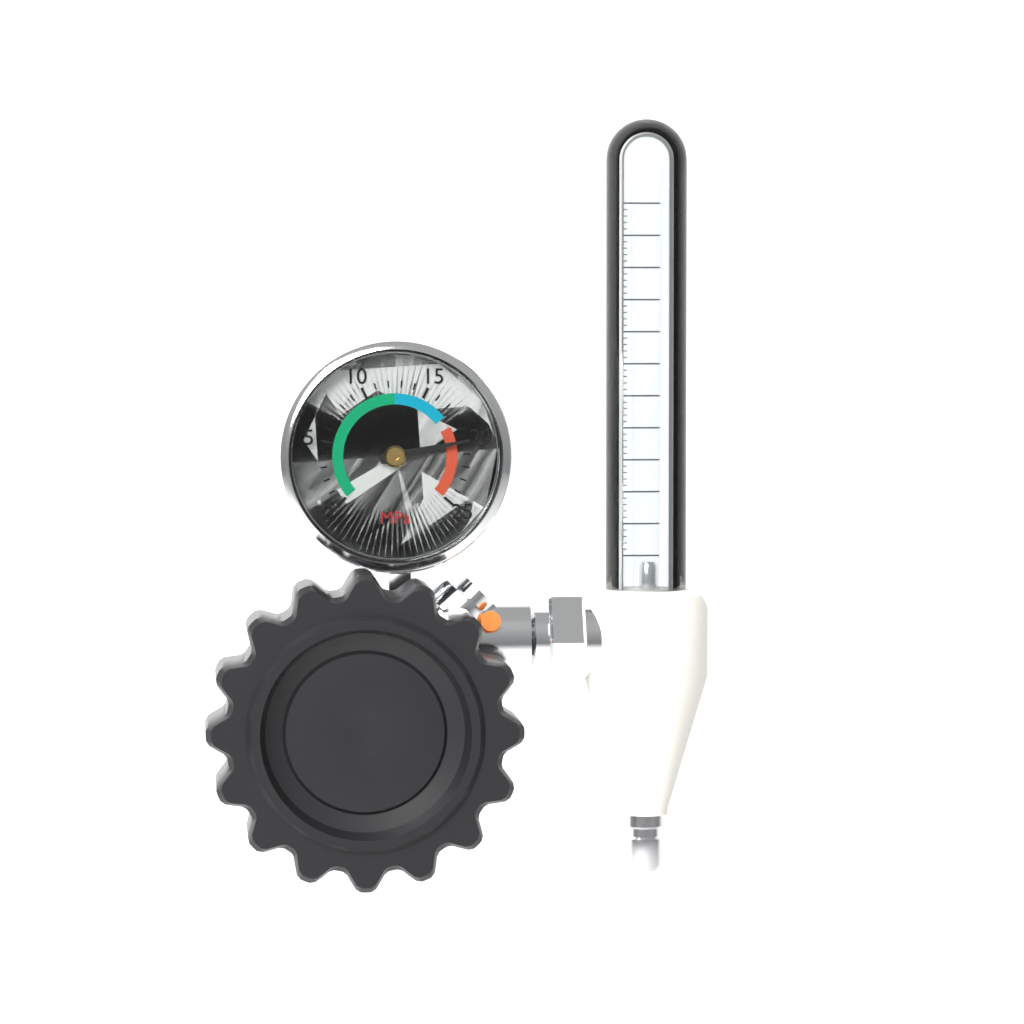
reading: 20 MPa
